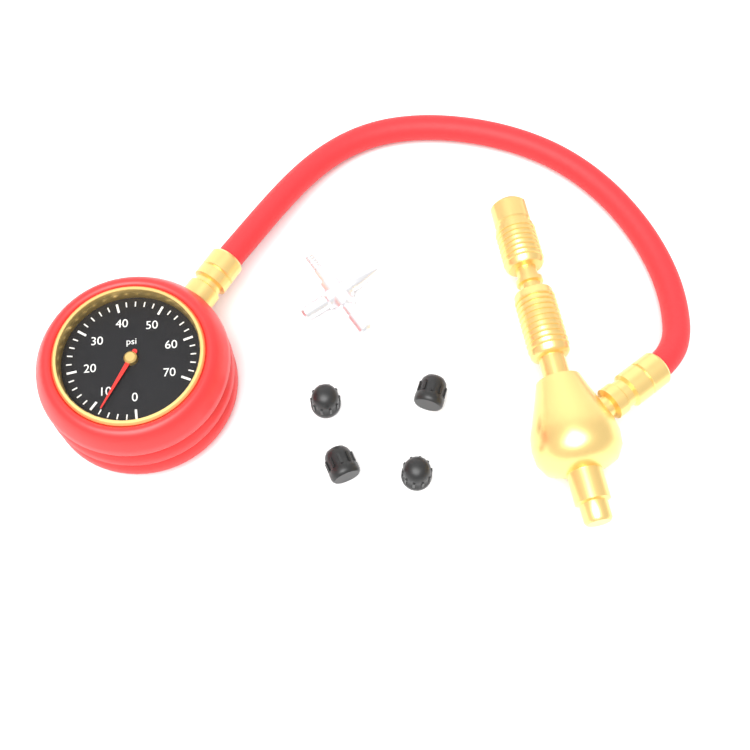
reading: 8 psi
